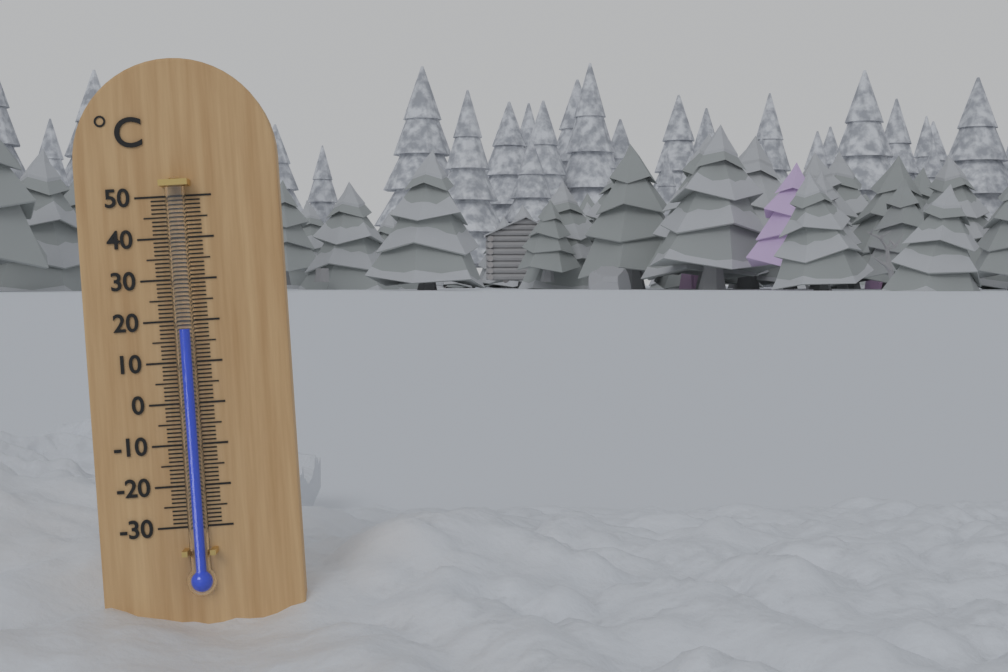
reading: 18 °C
